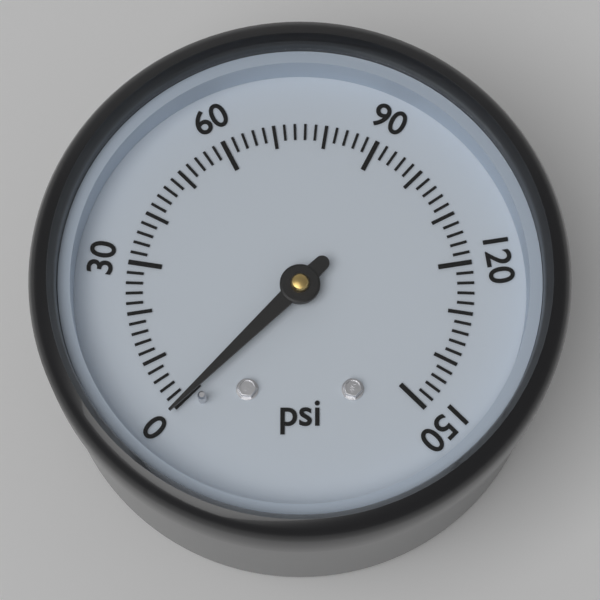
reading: 0 psi
